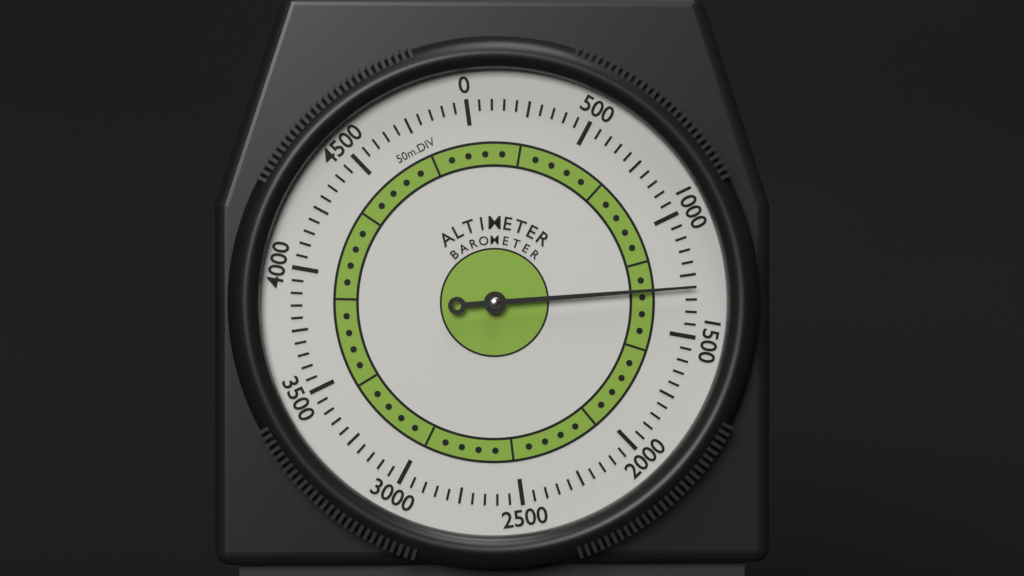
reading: 1300 m
